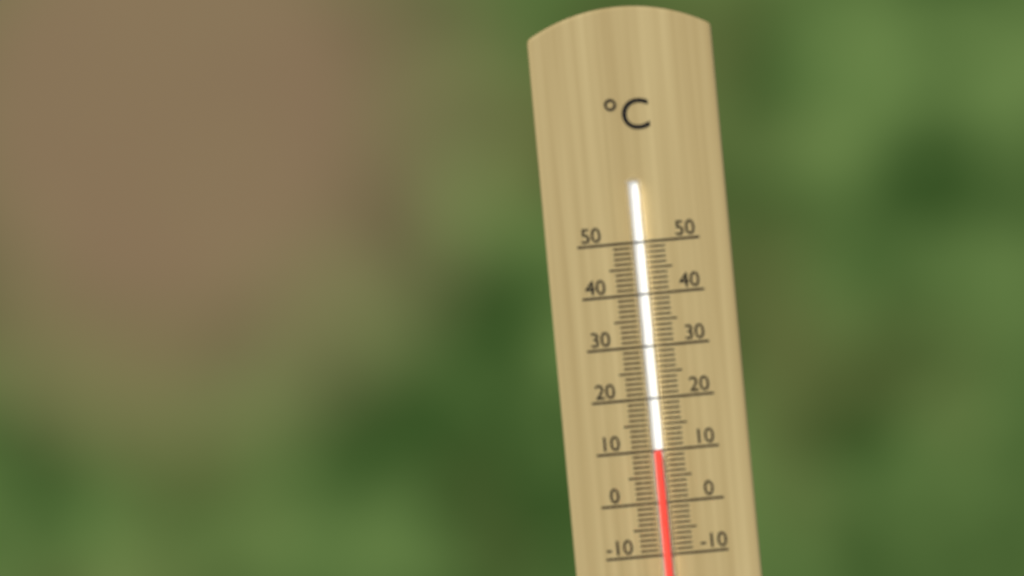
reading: 10 °C
